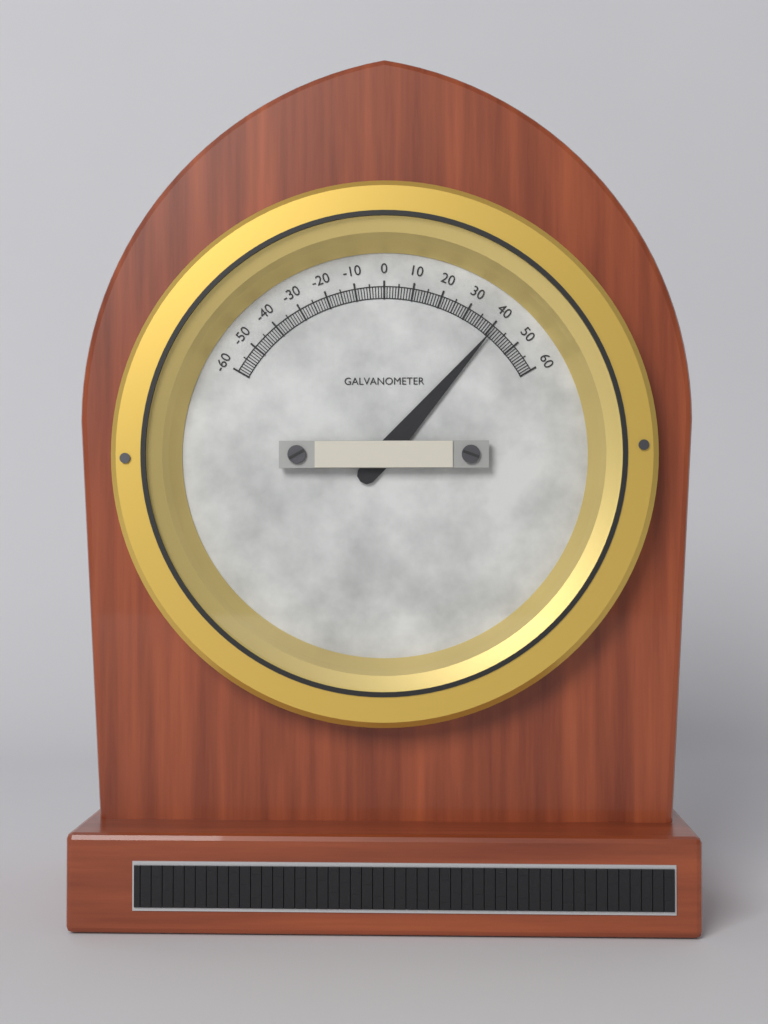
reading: 41 (no unit)
